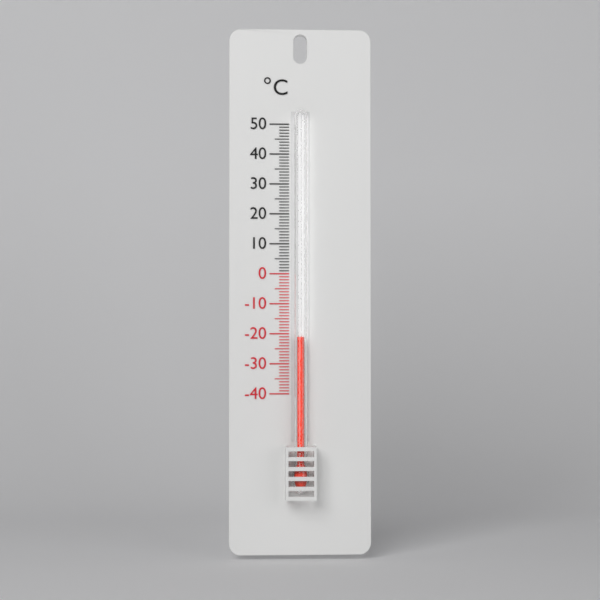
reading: -21 °C
